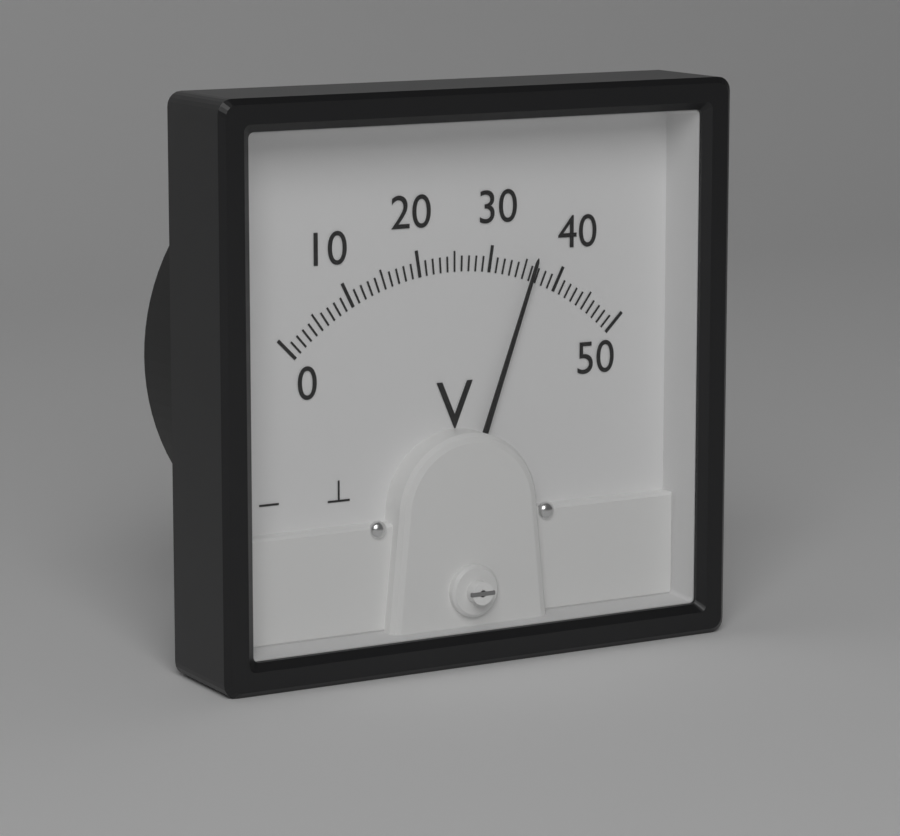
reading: 36 V
